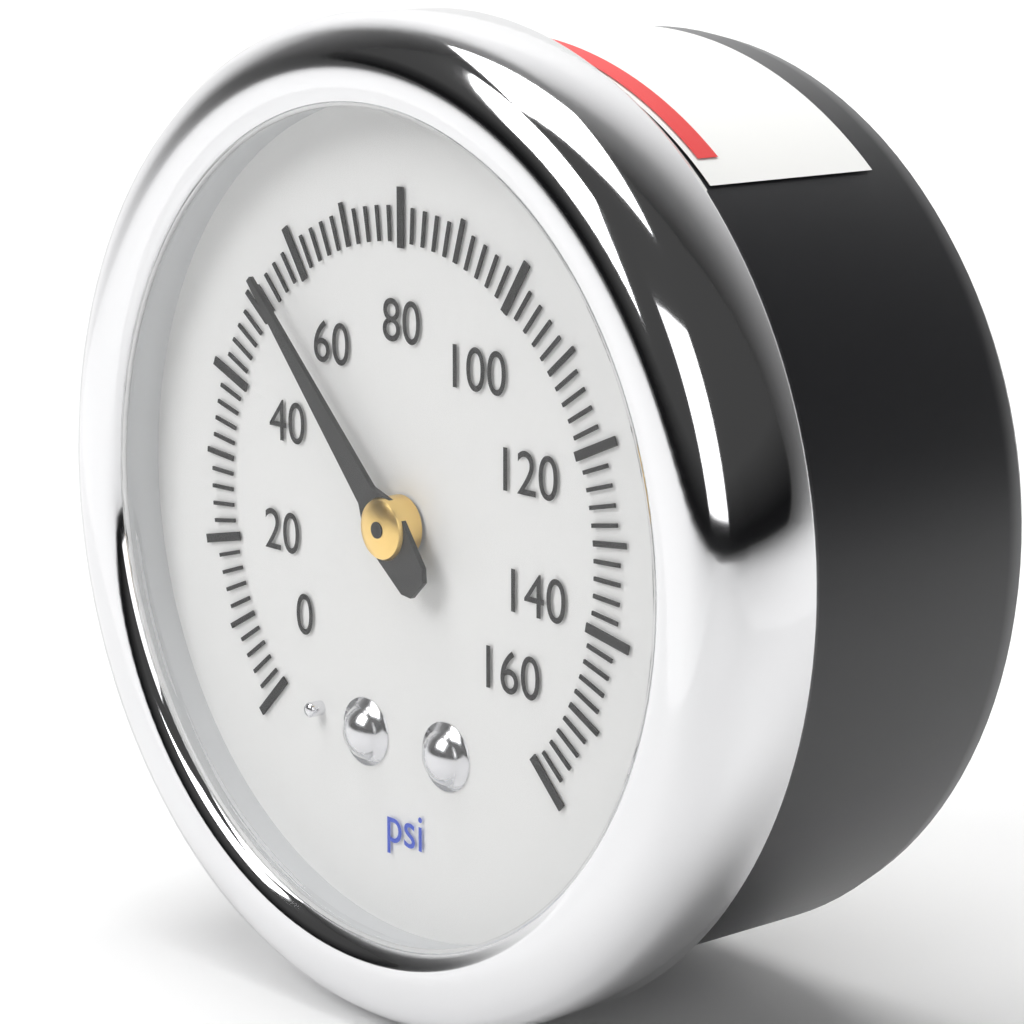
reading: 54 psi
